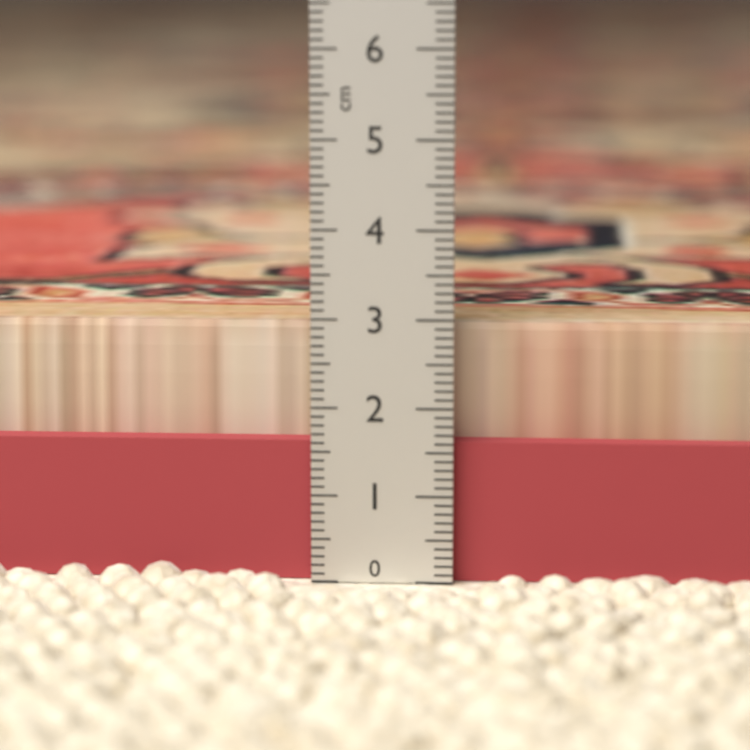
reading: 2.9 cm
